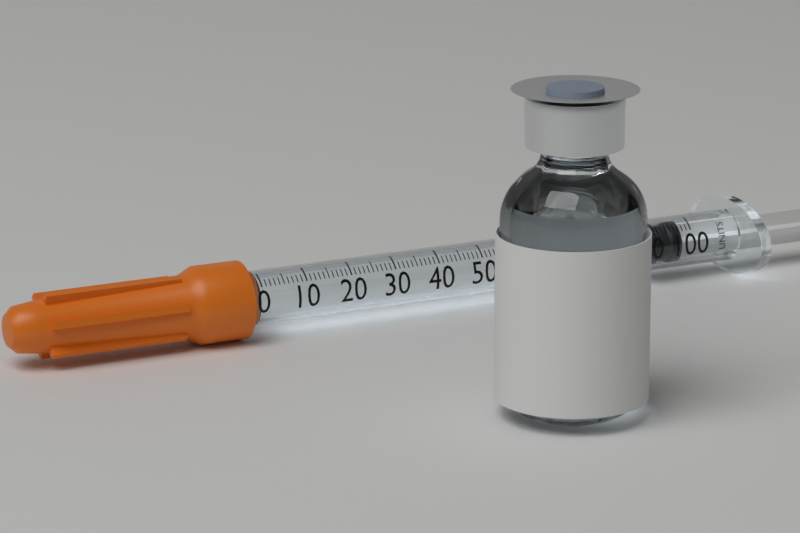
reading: 90 units
